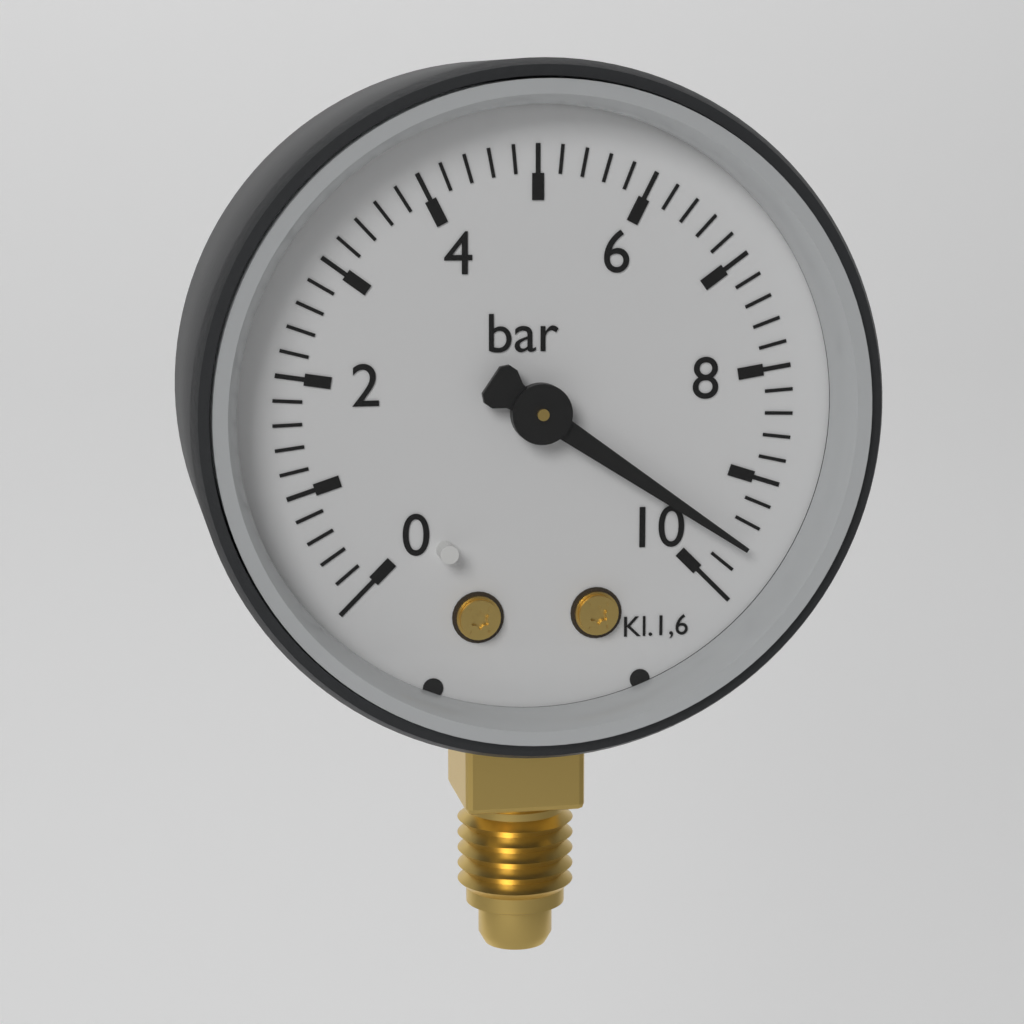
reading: 9.6 bar
